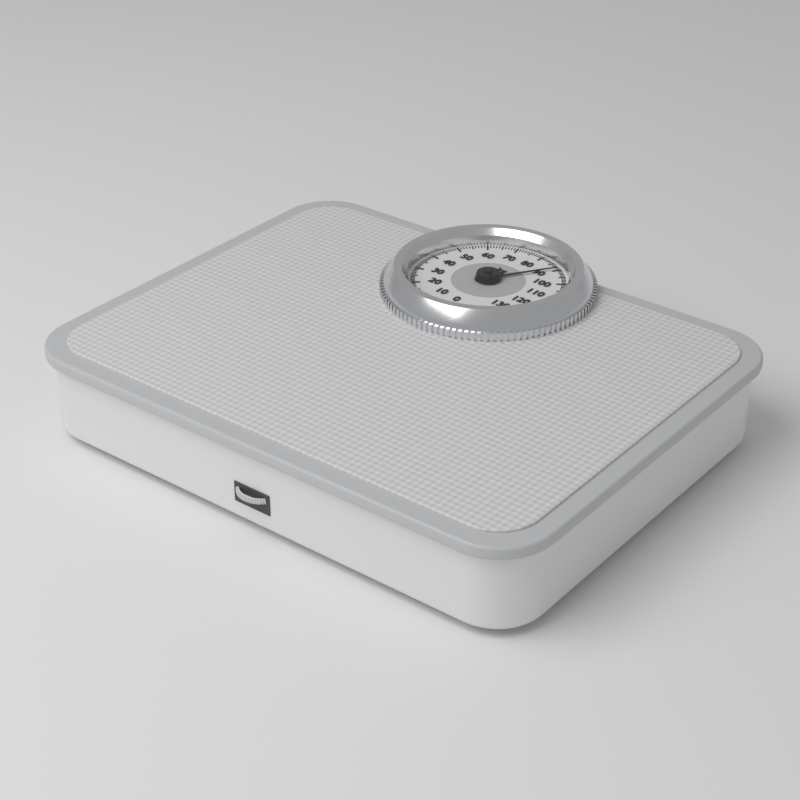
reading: 89 kg
